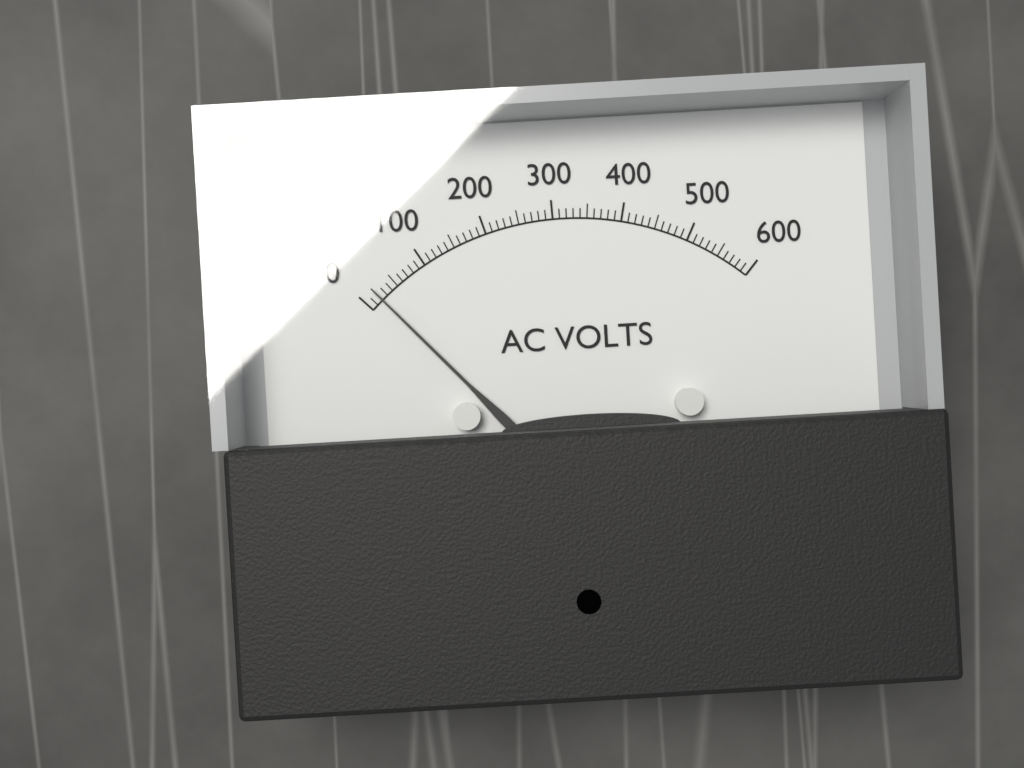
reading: 20 V
